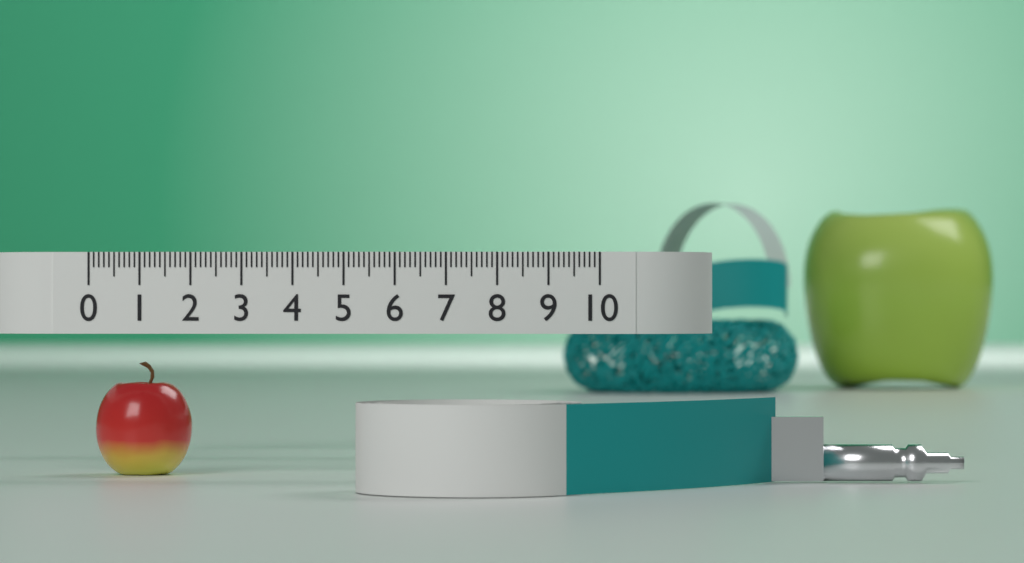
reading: 1.9 (no unit)
